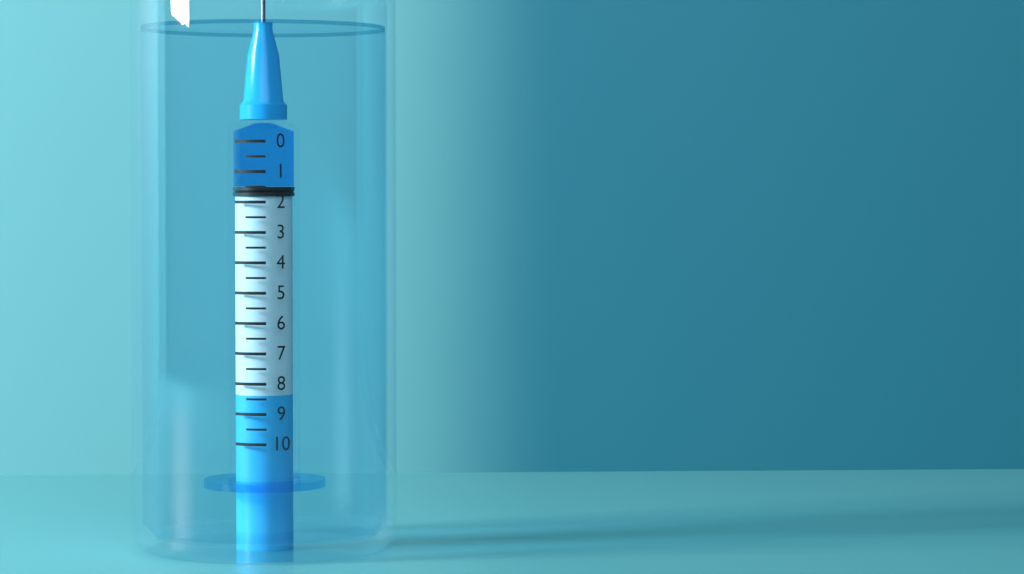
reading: 1.5 (no unit)
